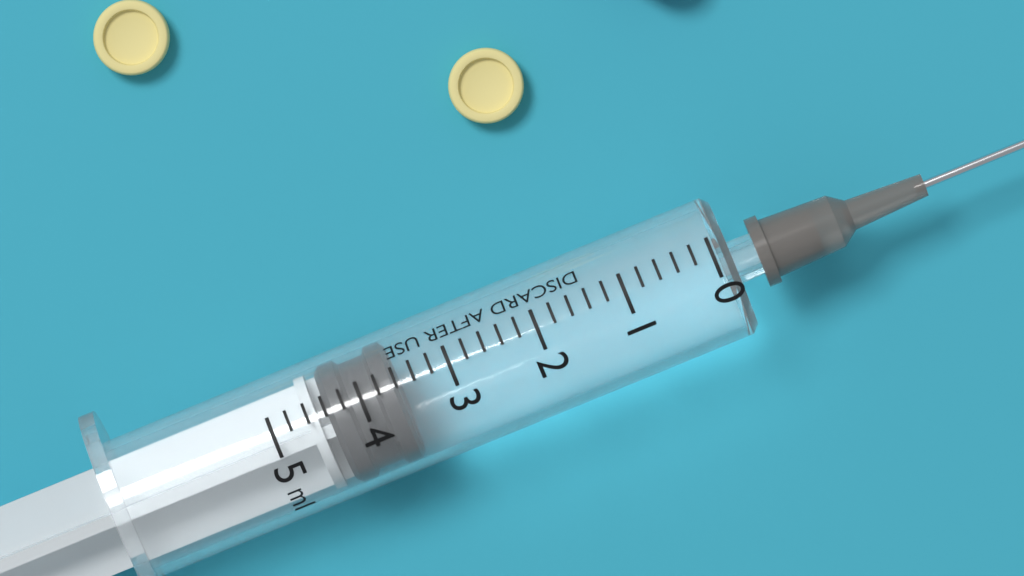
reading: 3.6 ml
